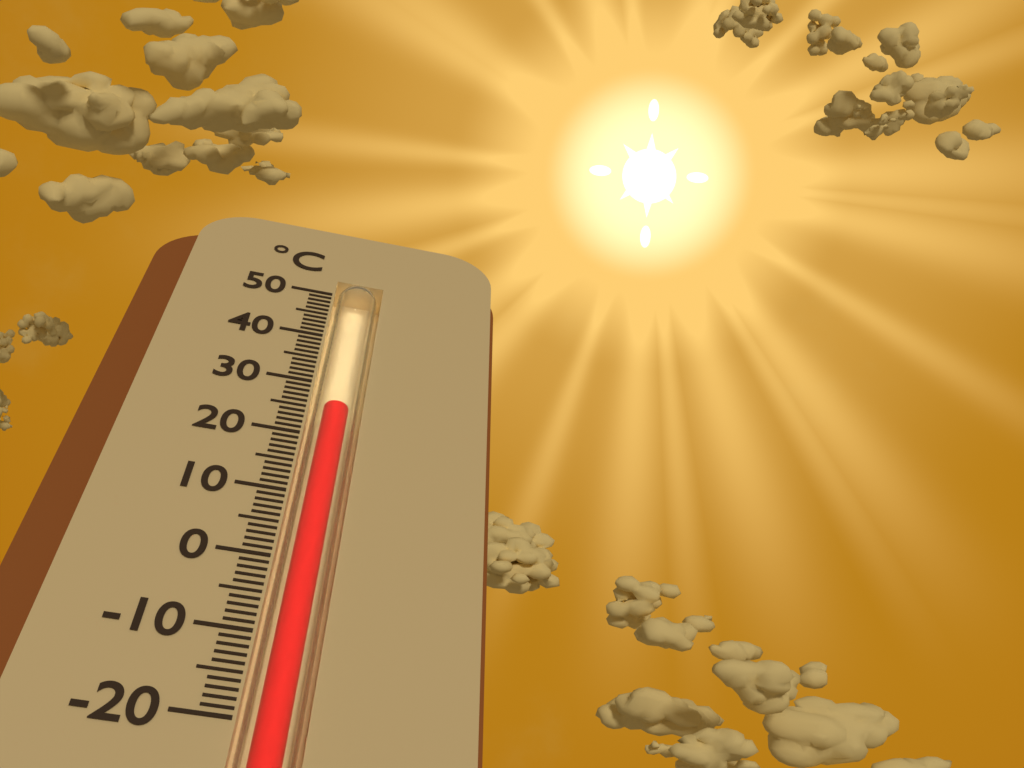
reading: 26 °C
